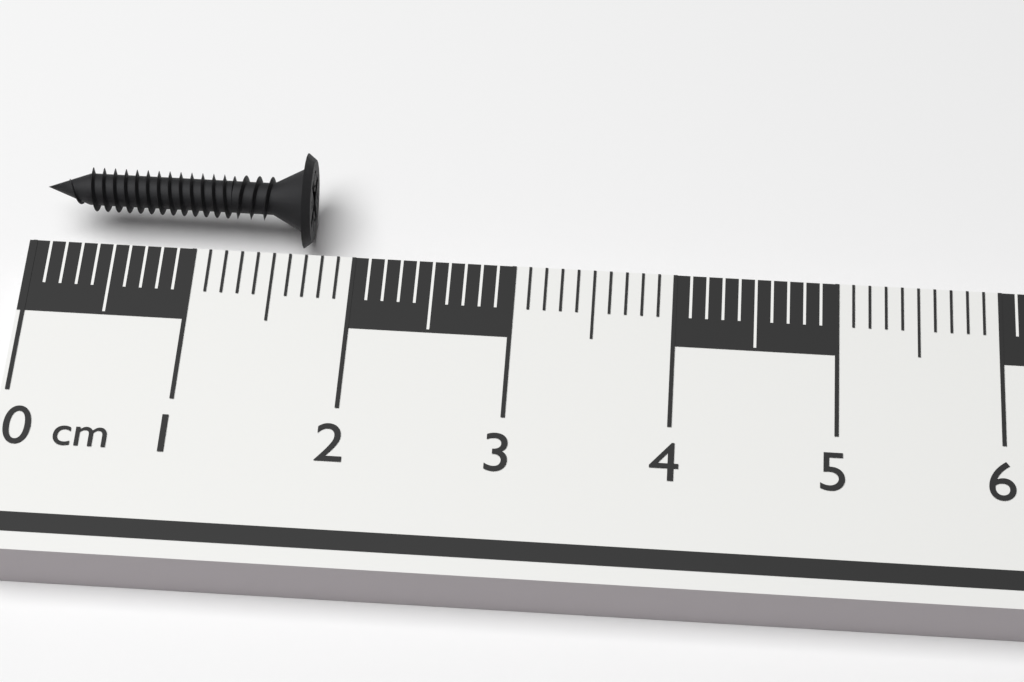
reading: 1.7 cm
